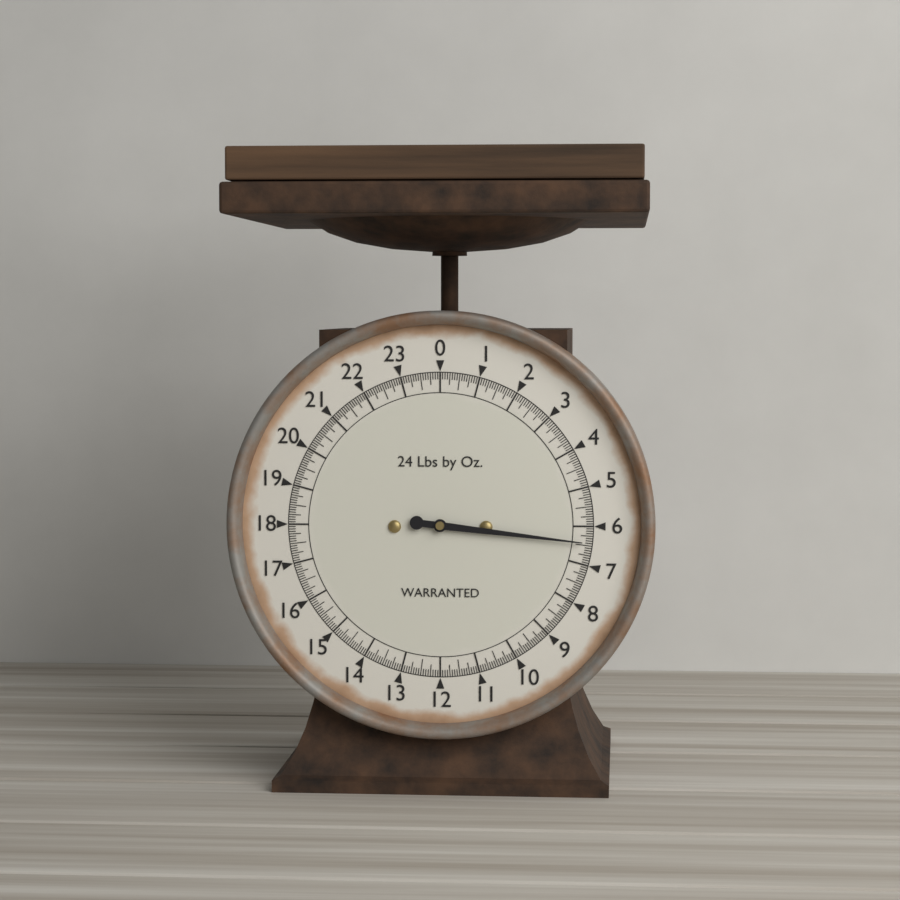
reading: 6.4375 lb
